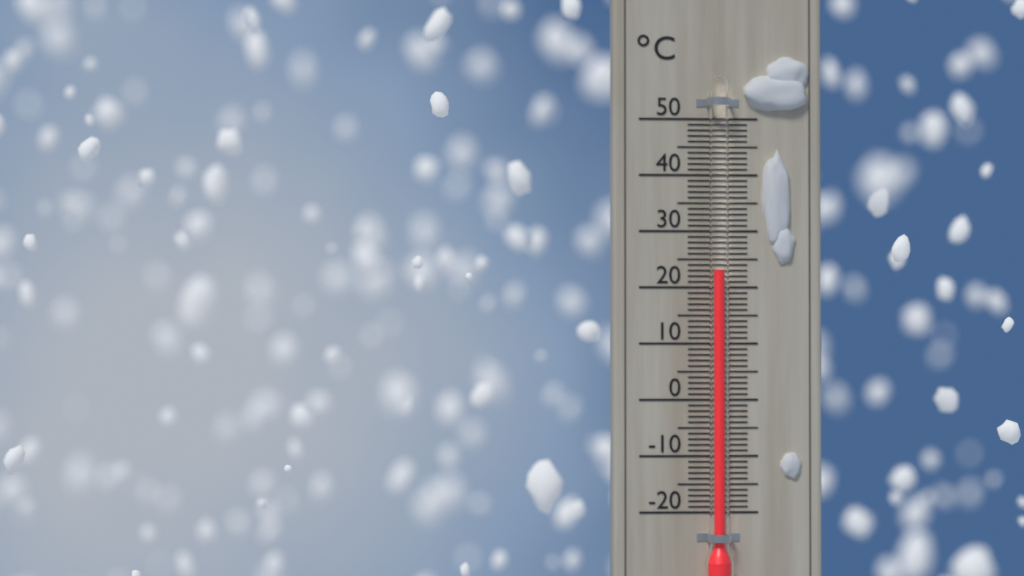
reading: 23 °C
